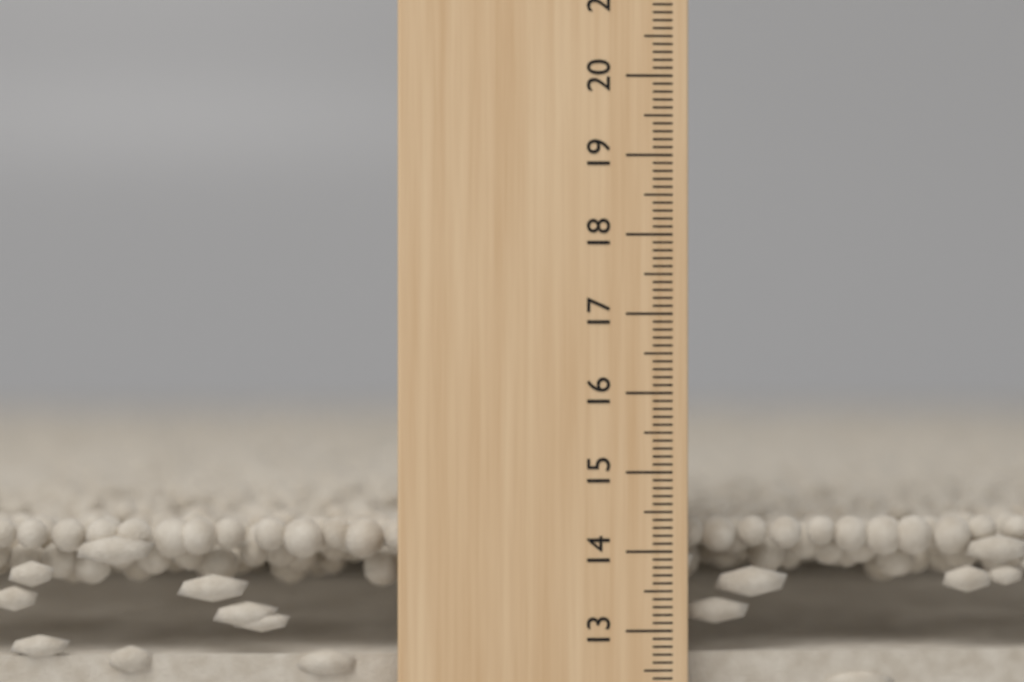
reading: 14.4 cm
